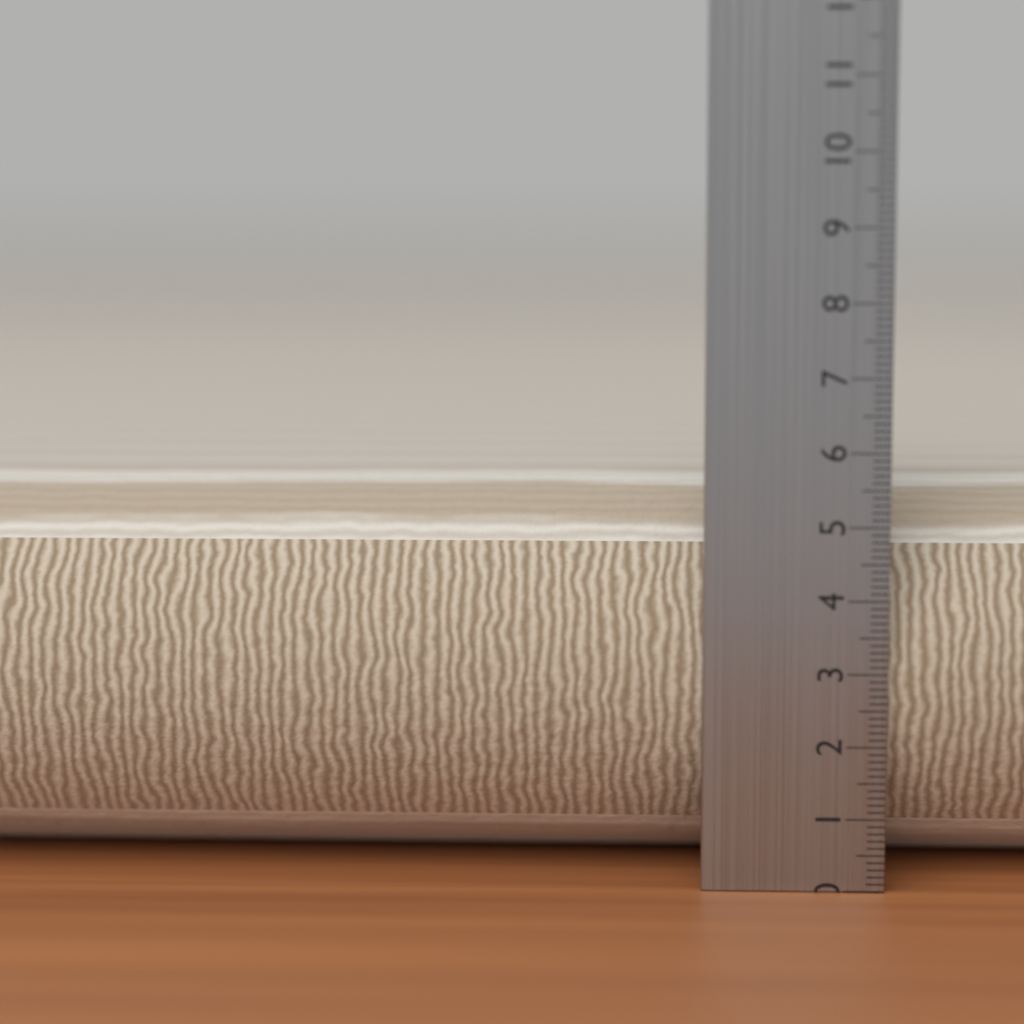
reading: 5.5 cm
